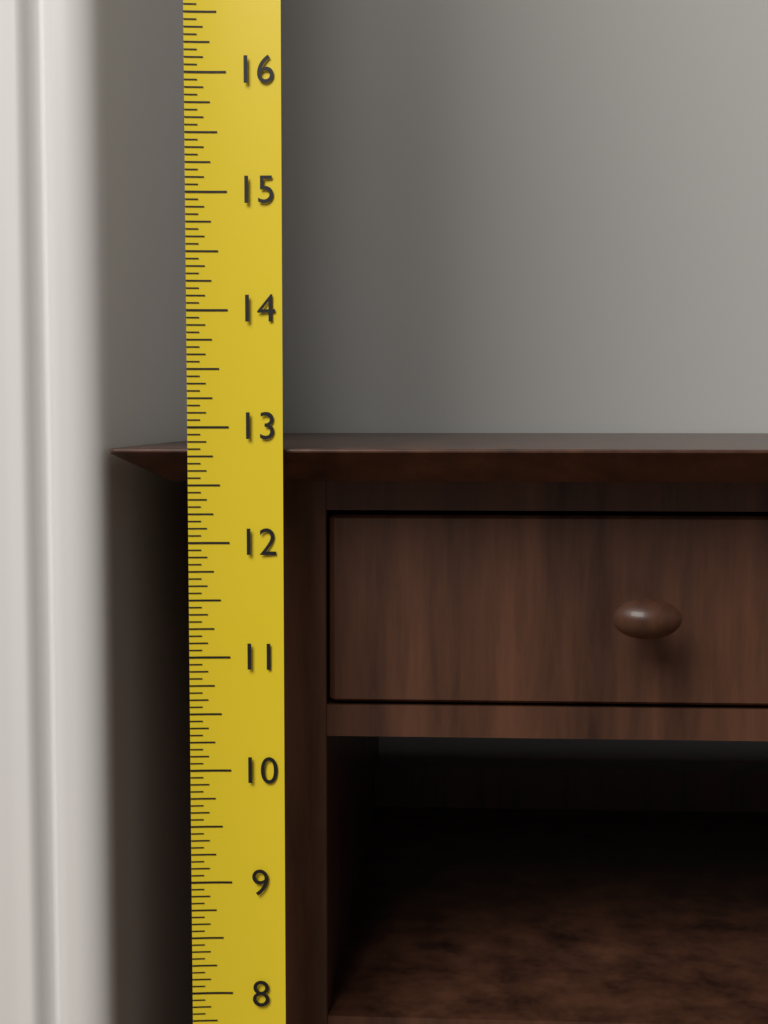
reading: 12.8125 (no unit)
